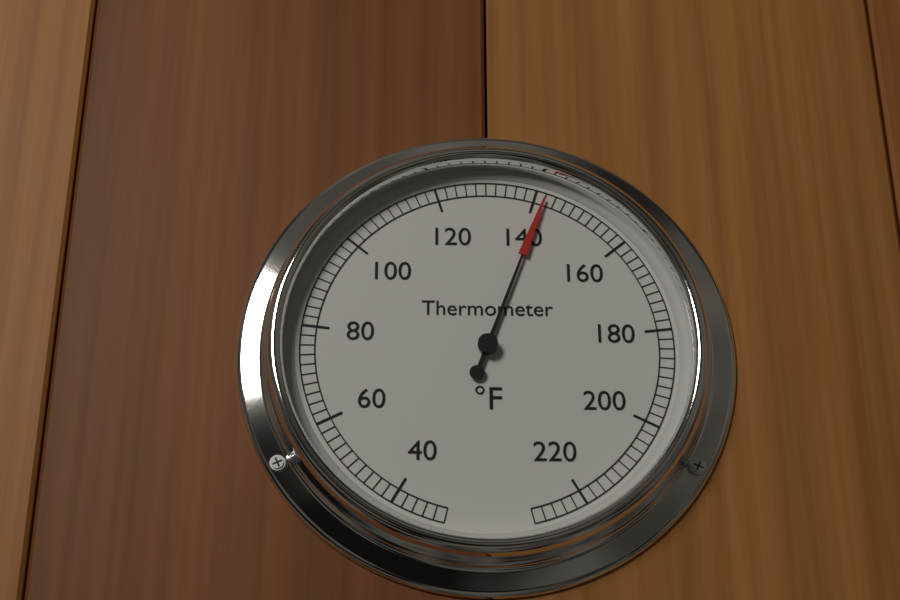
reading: 142 °F
